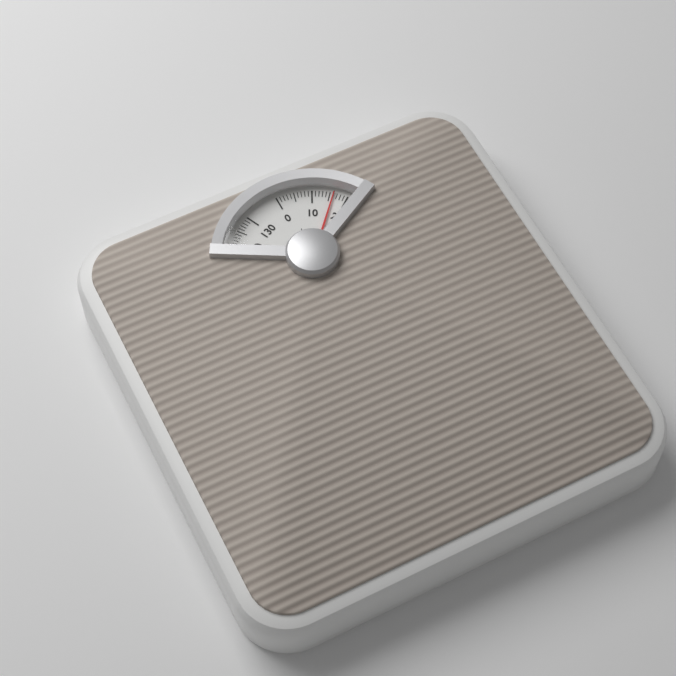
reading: 16 kg
